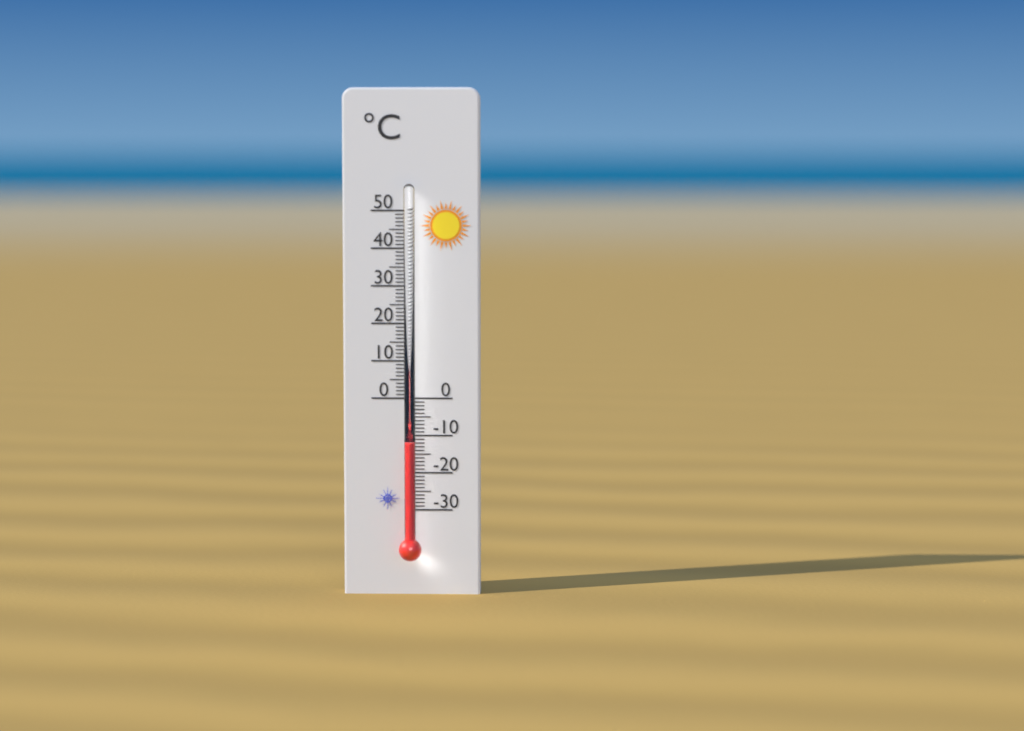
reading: -12 °C
